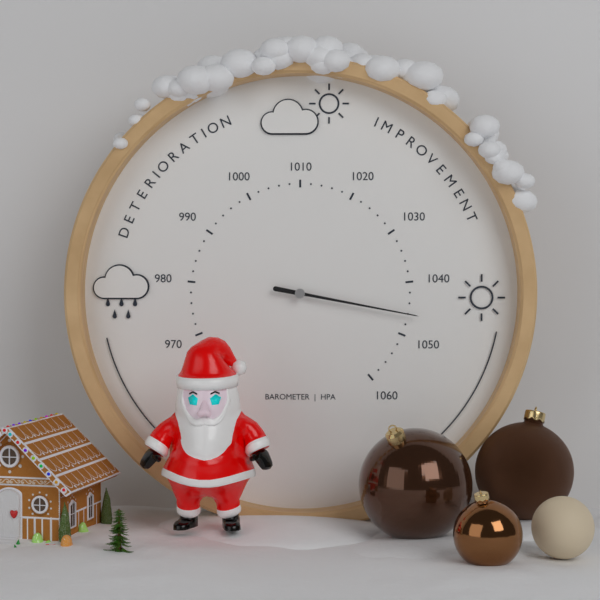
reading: 1046 hPa
